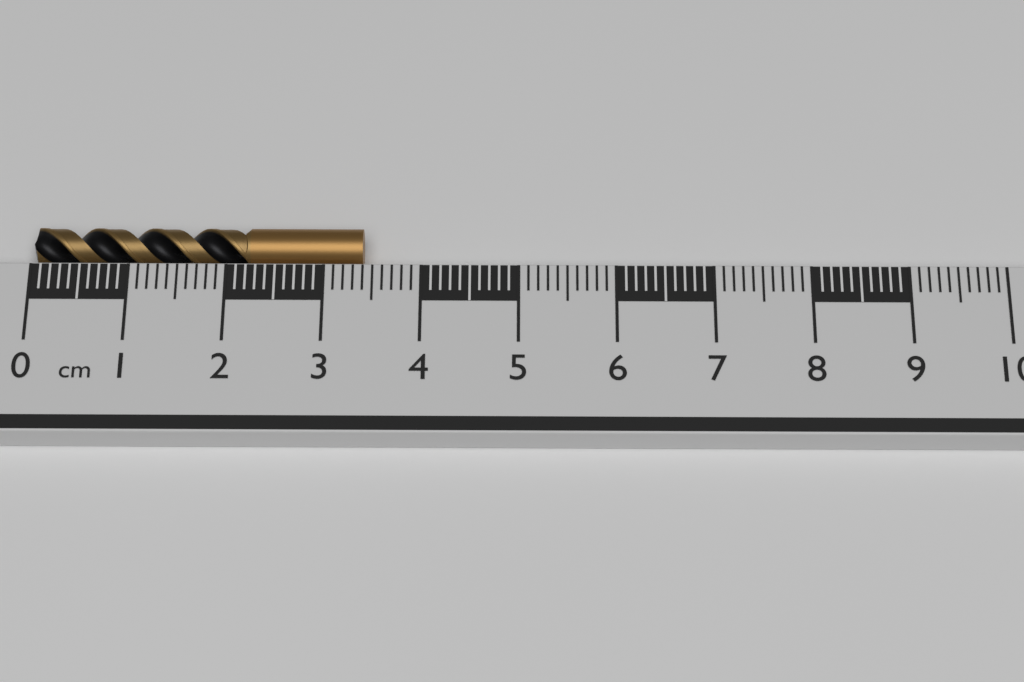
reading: 3.4 cm
